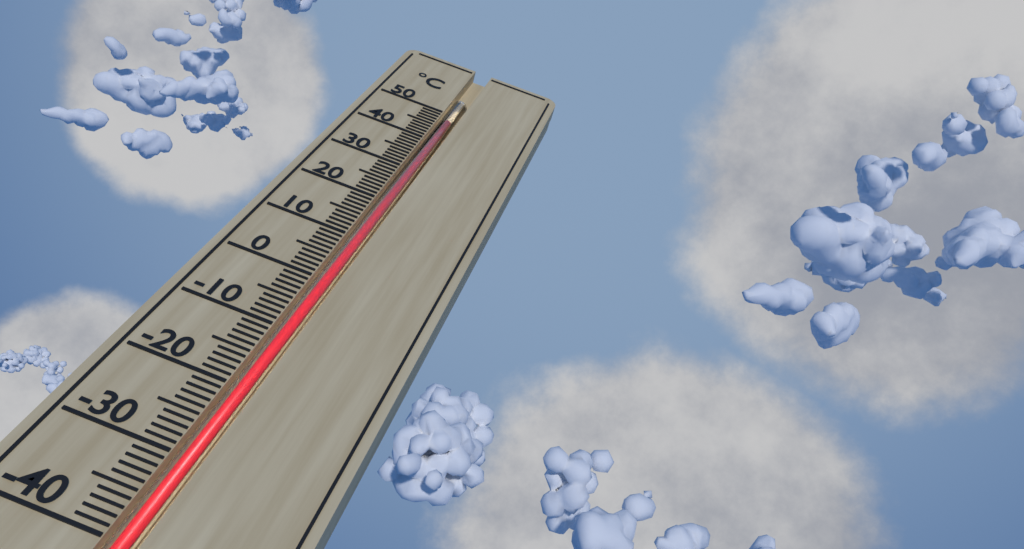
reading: 48 °C
